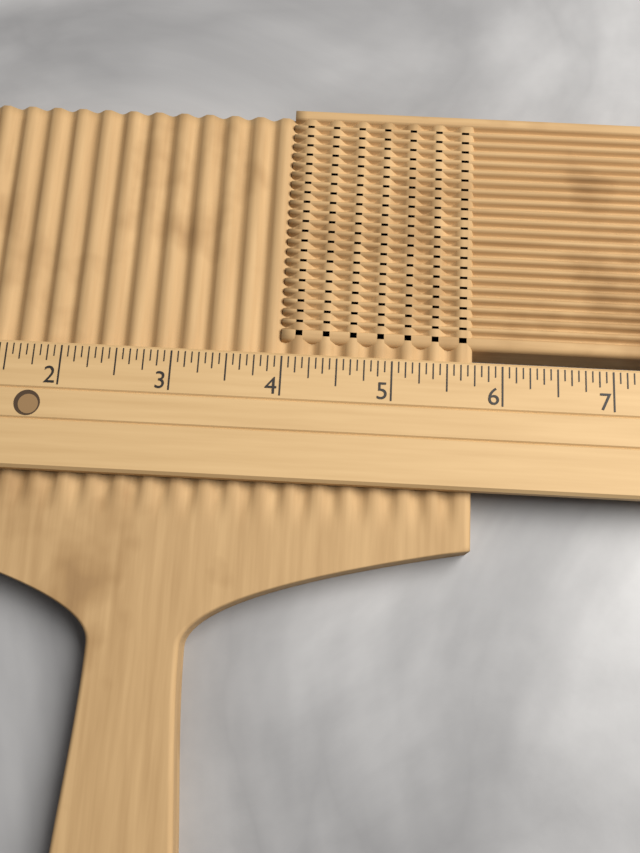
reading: 5.7500 (no unit)
